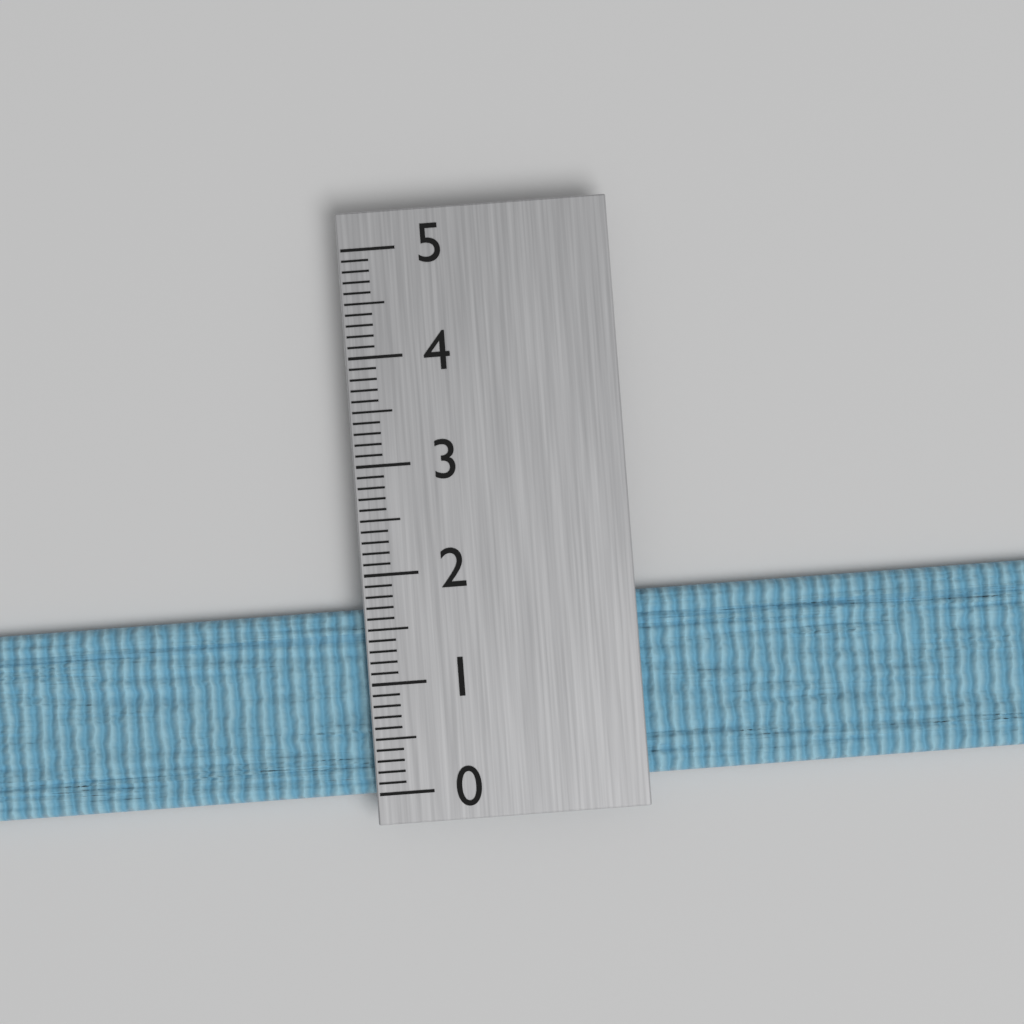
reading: 1.7 (no unit)
